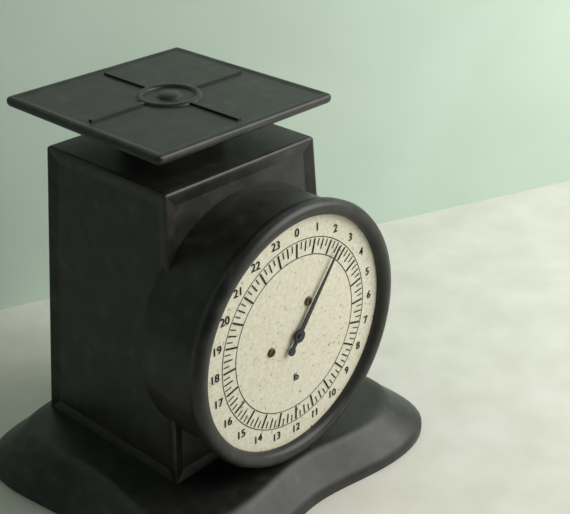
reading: 2.50 lb
